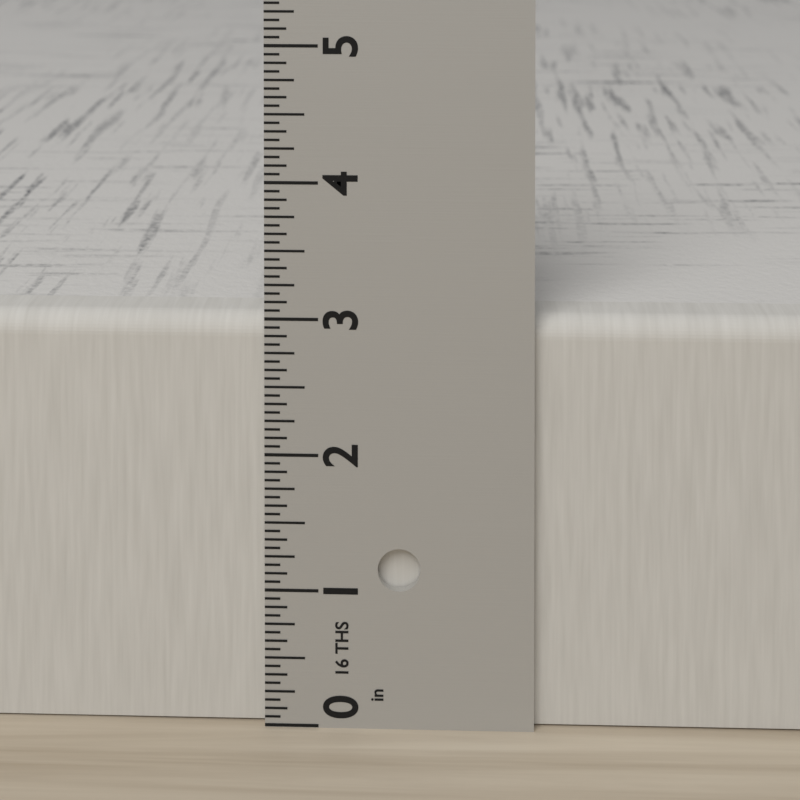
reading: 3.0000 in
